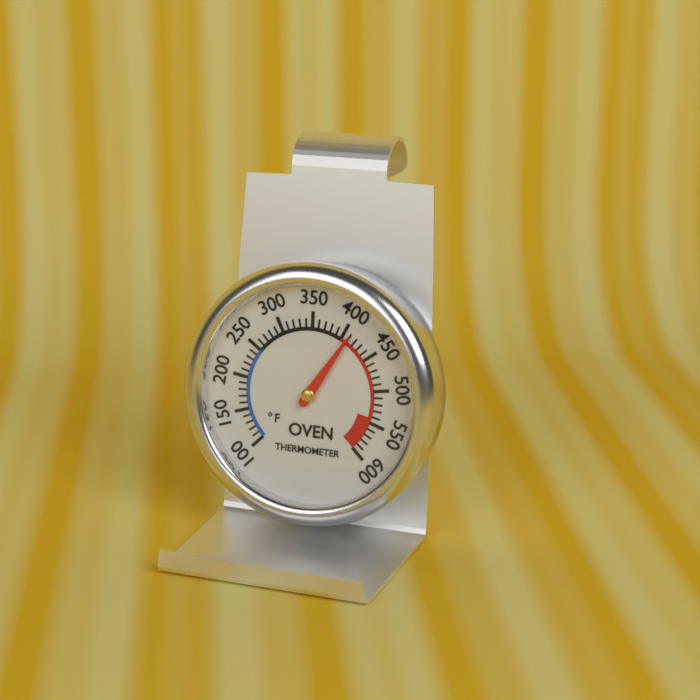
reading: 410 °F
